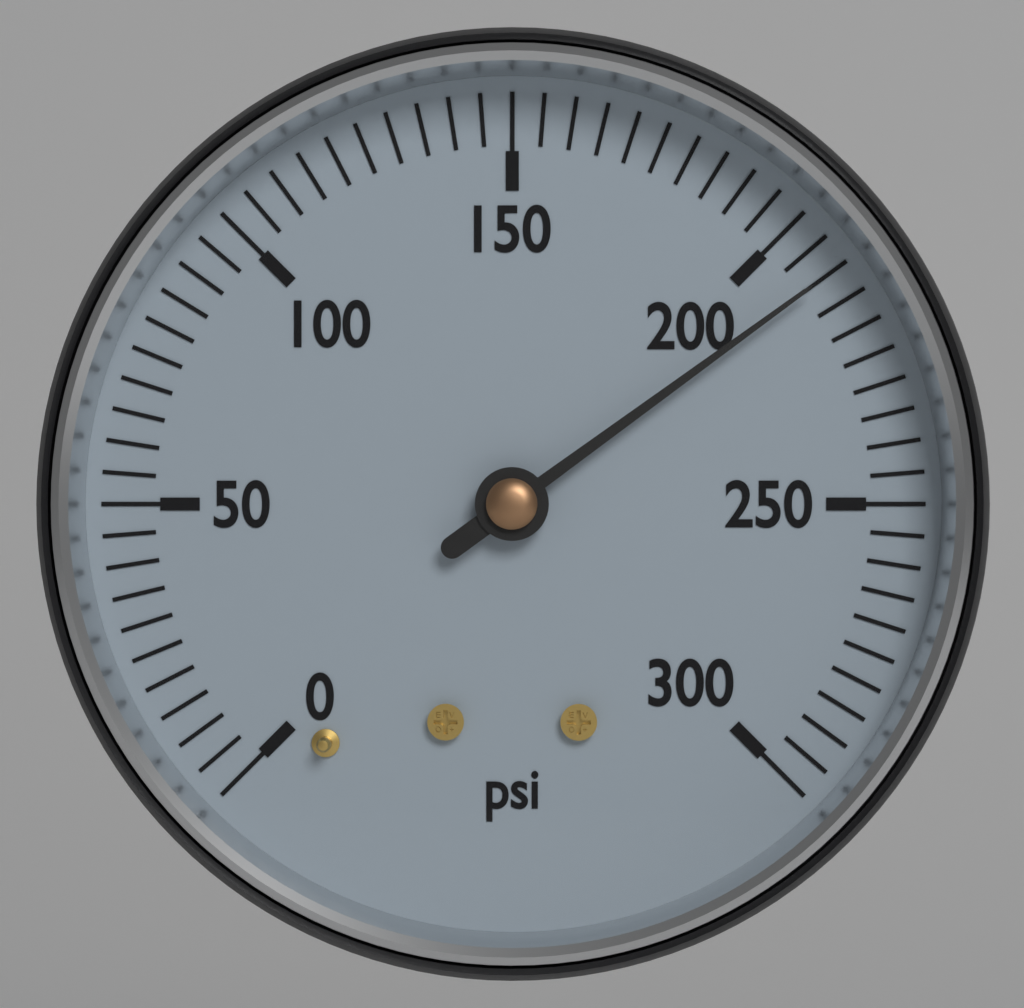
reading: 210 psi
